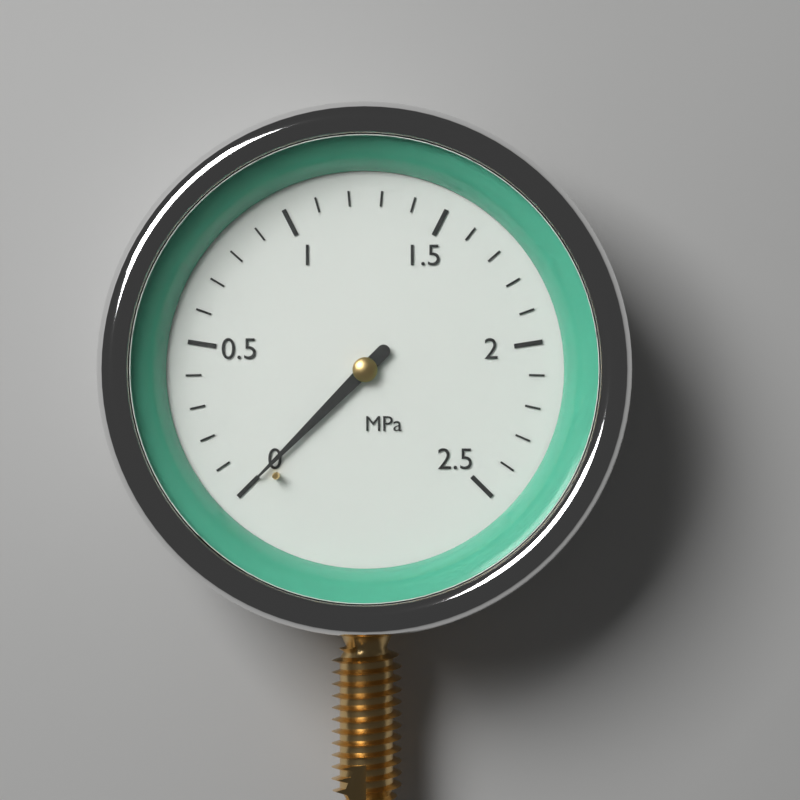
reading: 0.0 MPa
